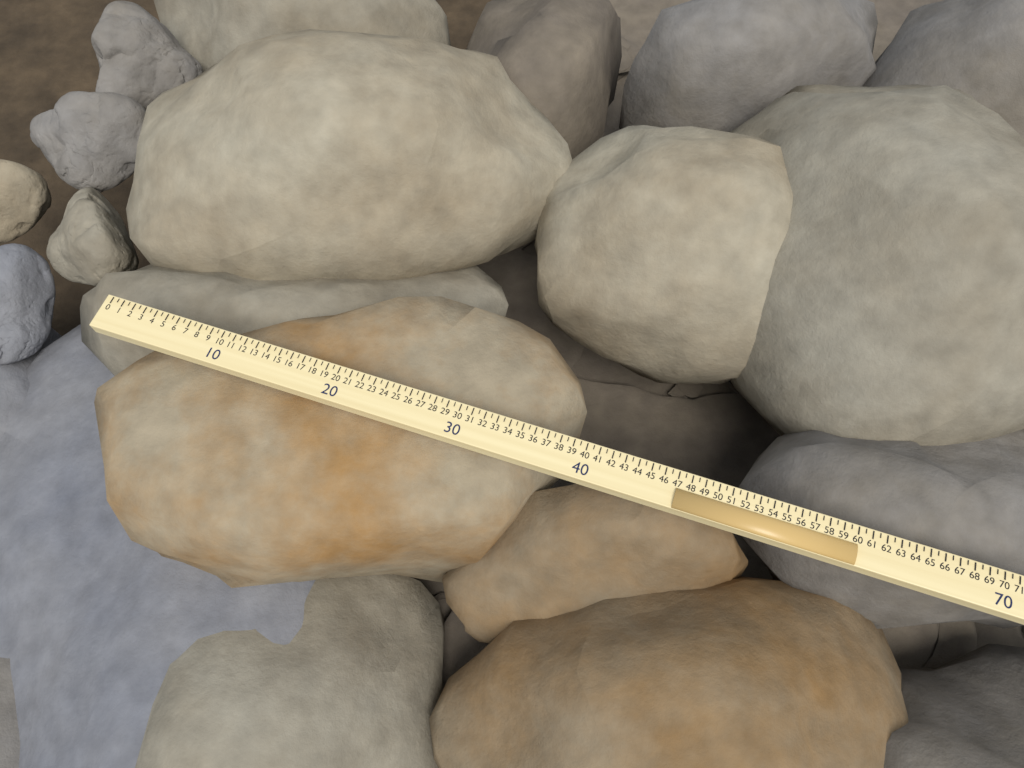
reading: 39.0 (no unit)
